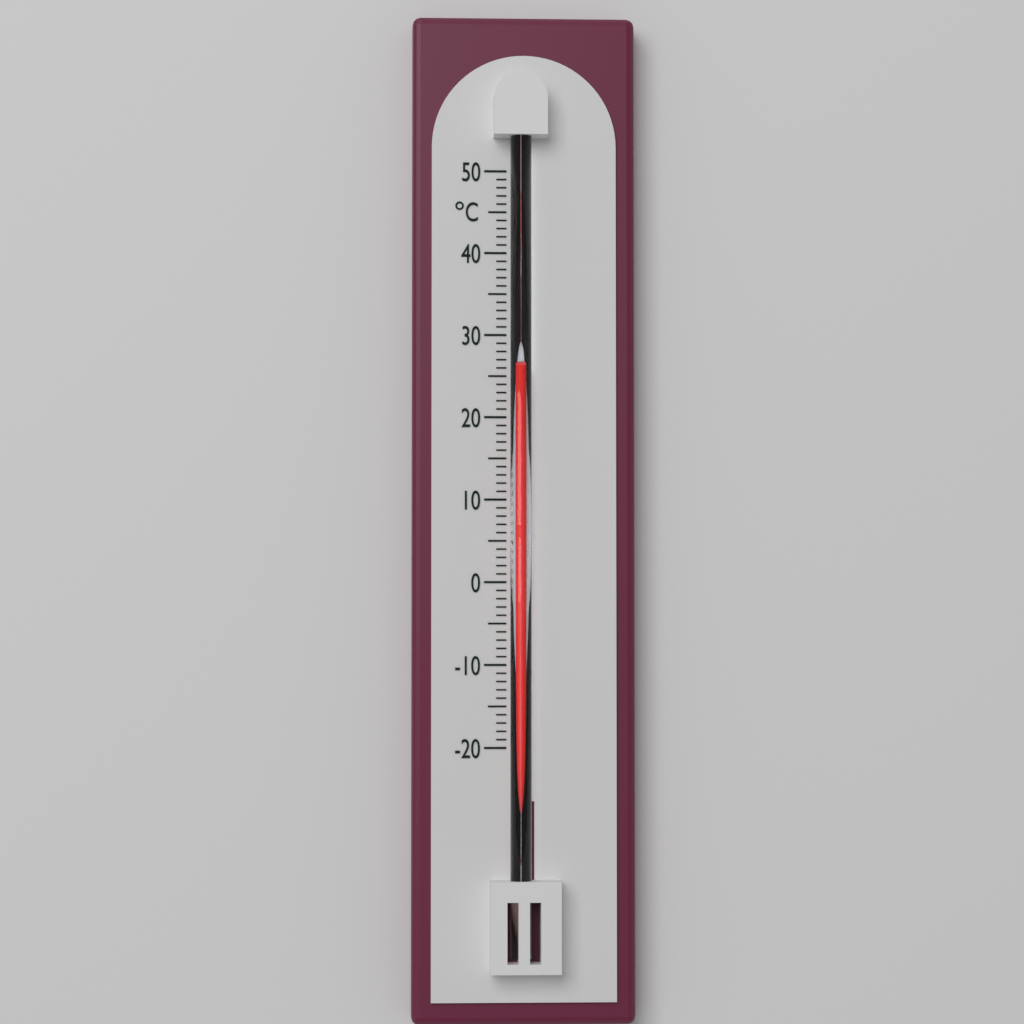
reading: 26 °C
